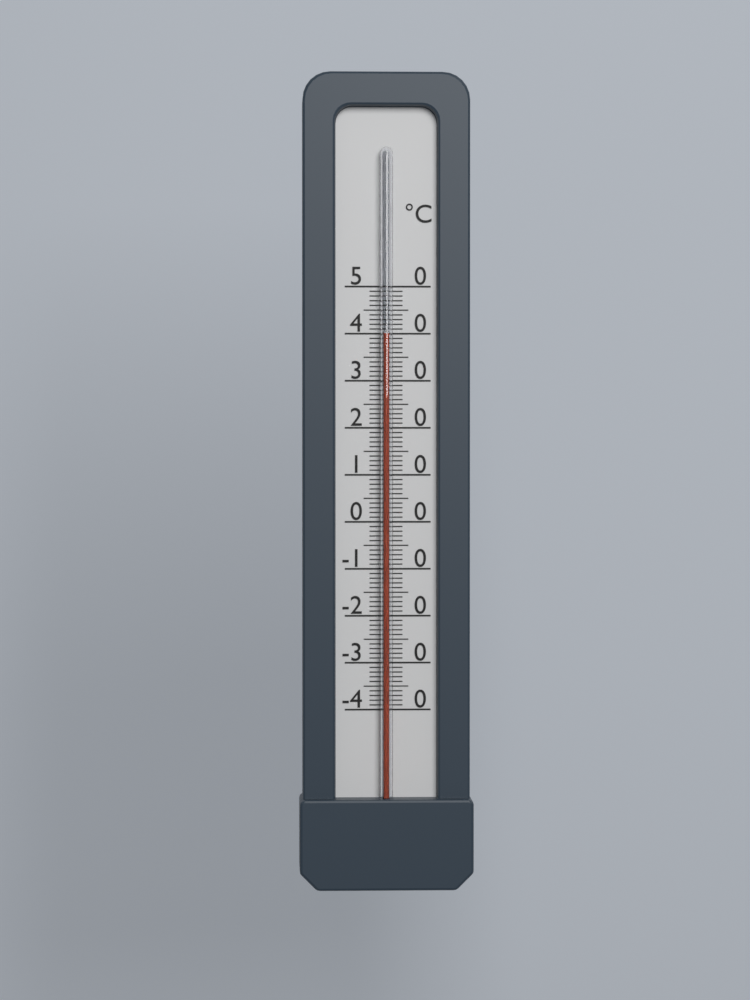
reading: 40 °C
